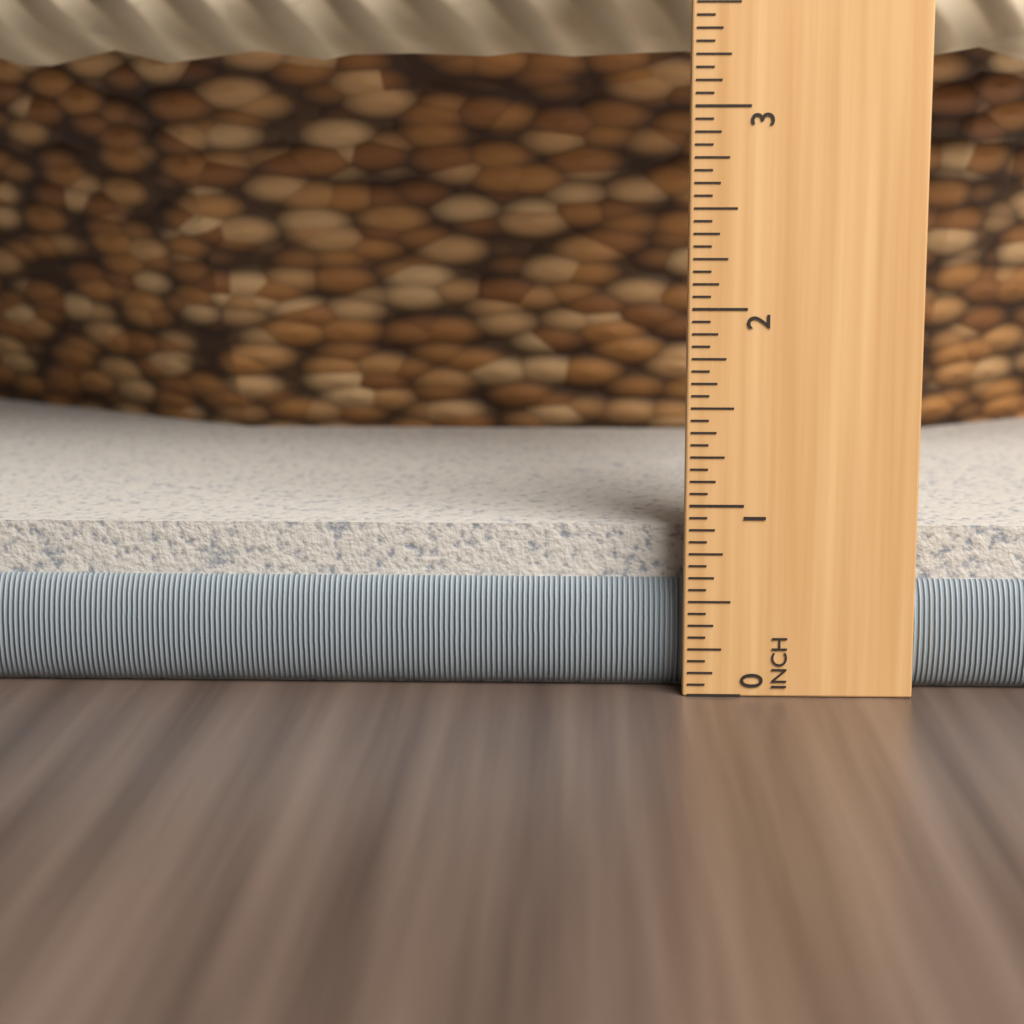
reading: 0.8750 in
